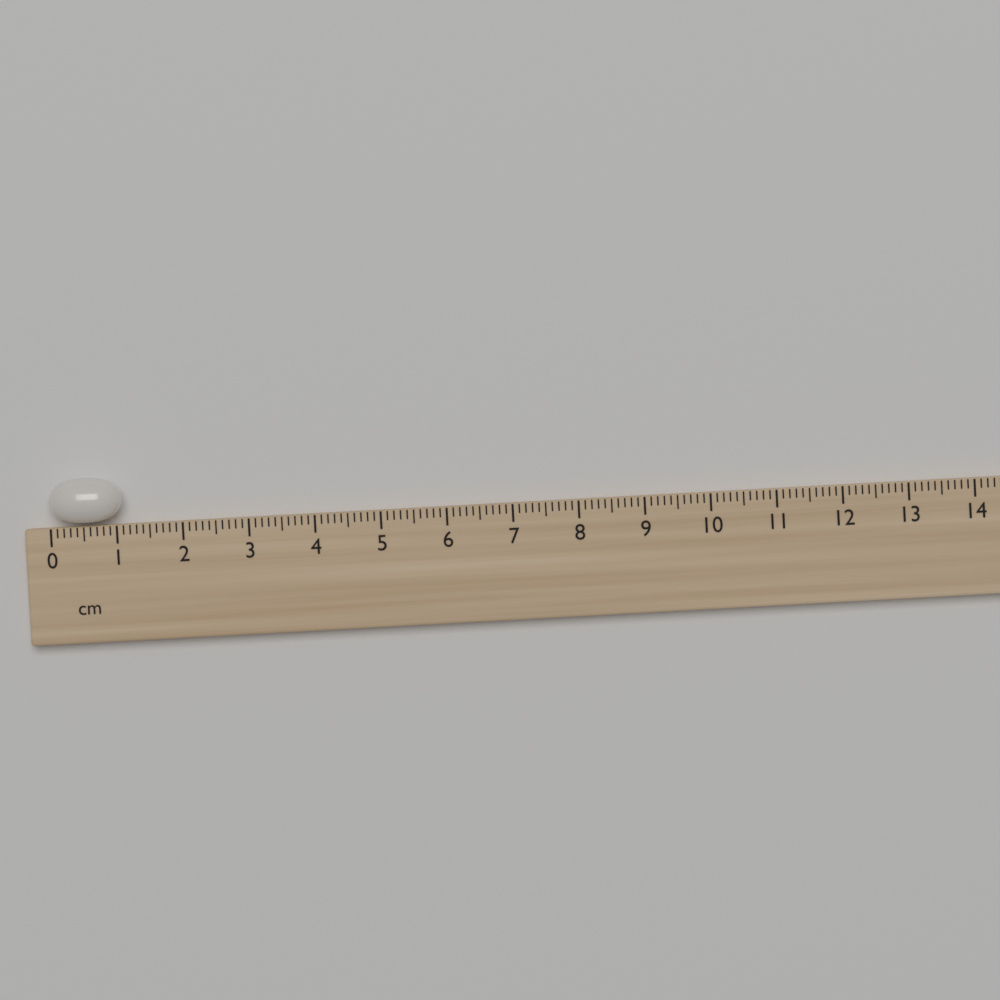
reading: 1.1 cm
